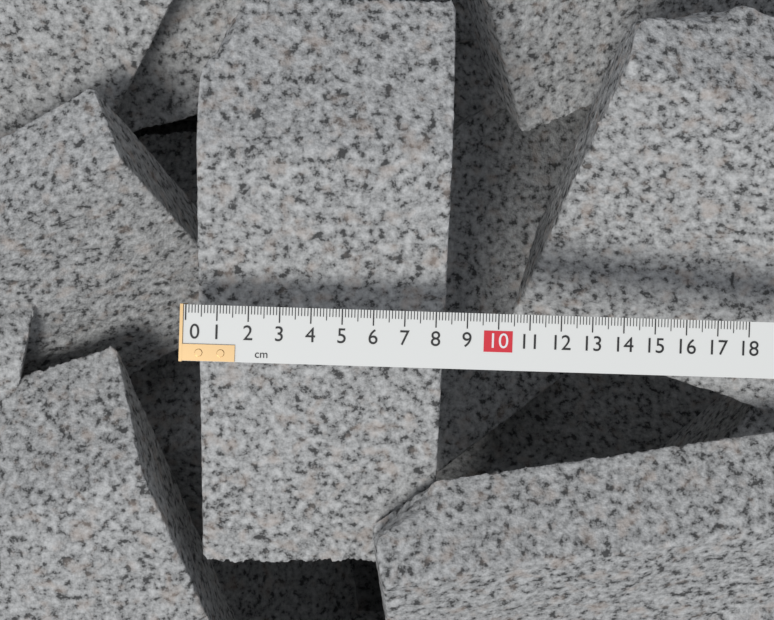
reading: 8.4 cm
